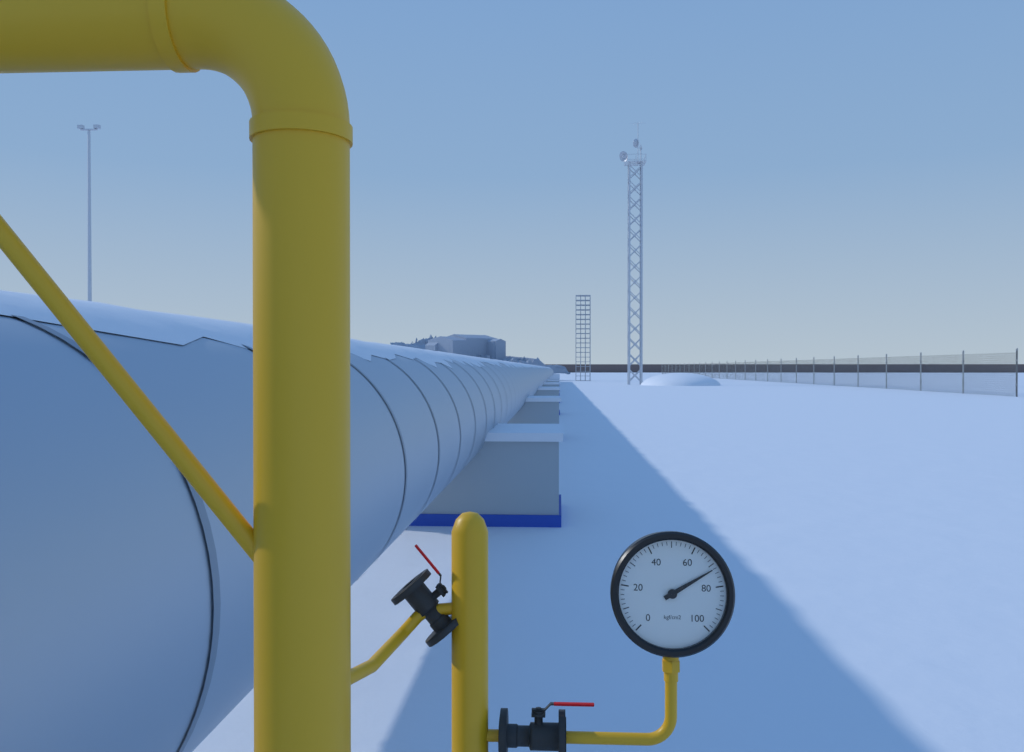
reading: 72 kgf/cm2
